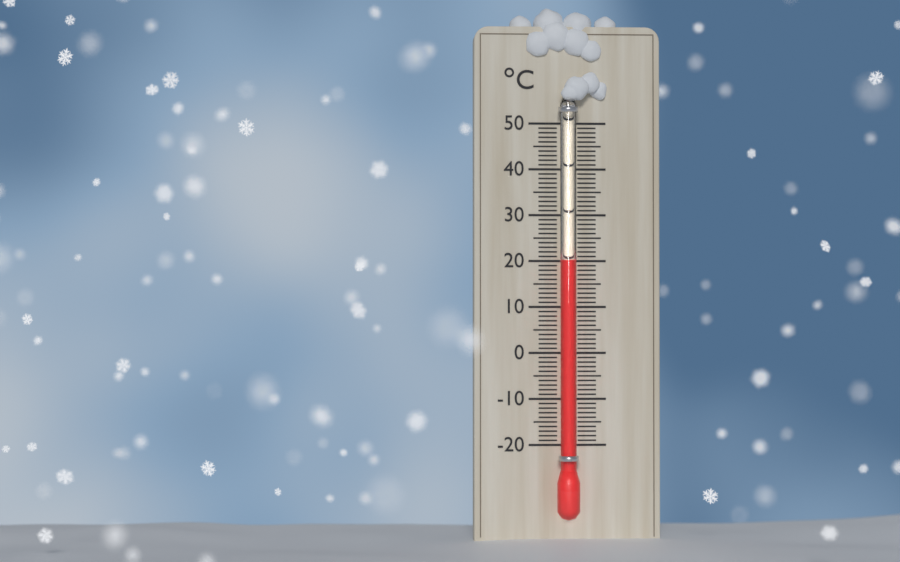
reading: 20 °C
